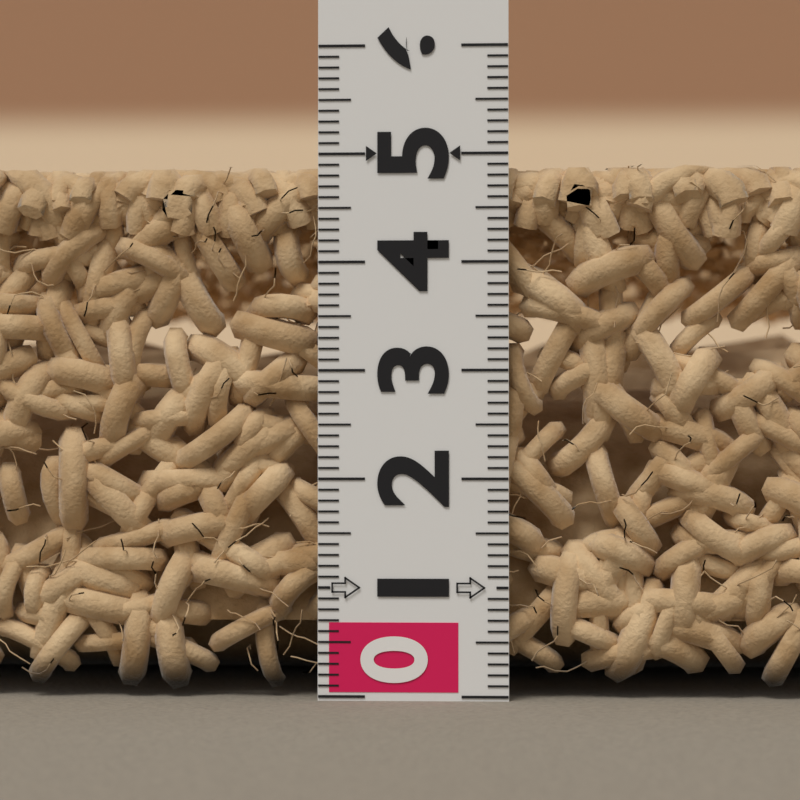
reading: 4.9 (no unit)
